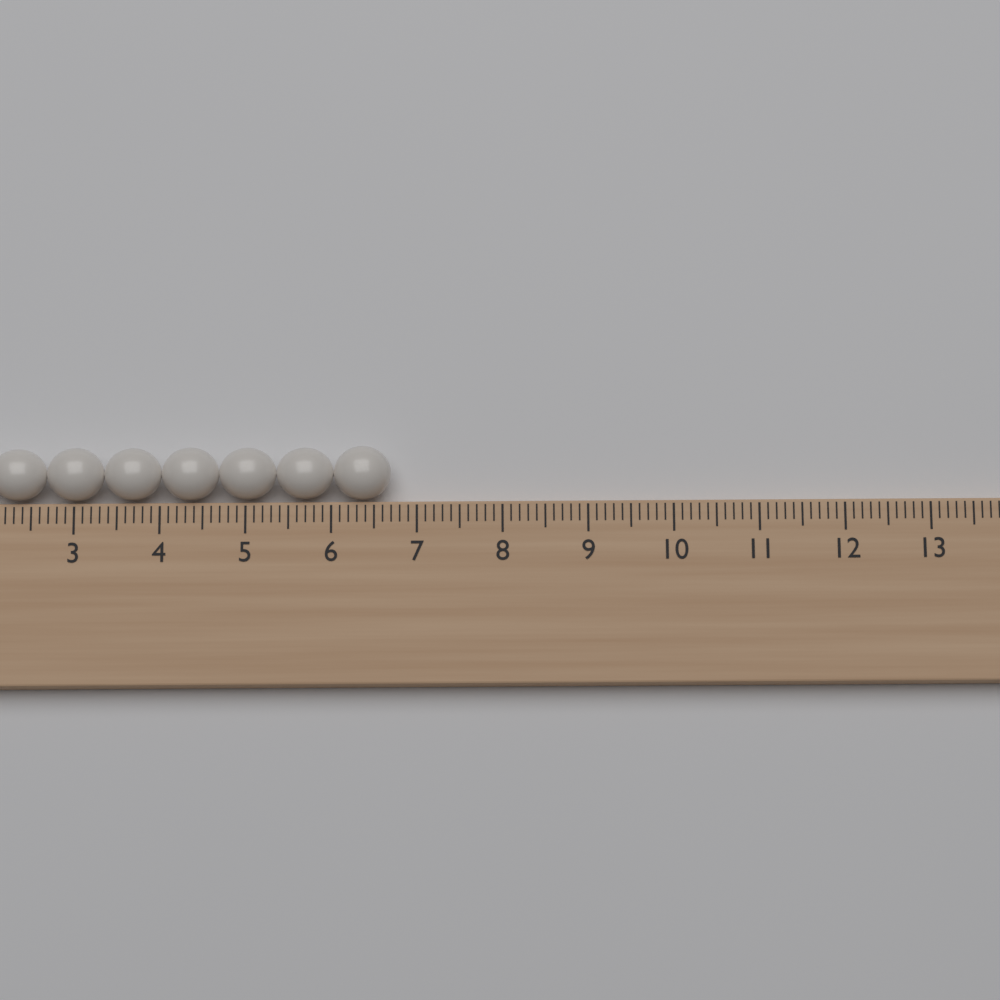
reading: 6.7 (no unit)
